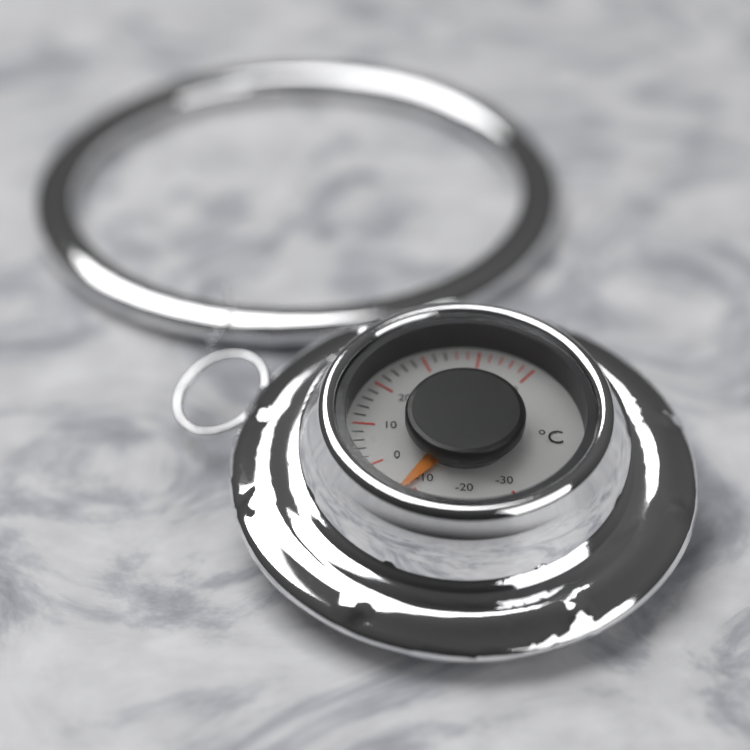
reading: -8 °C
